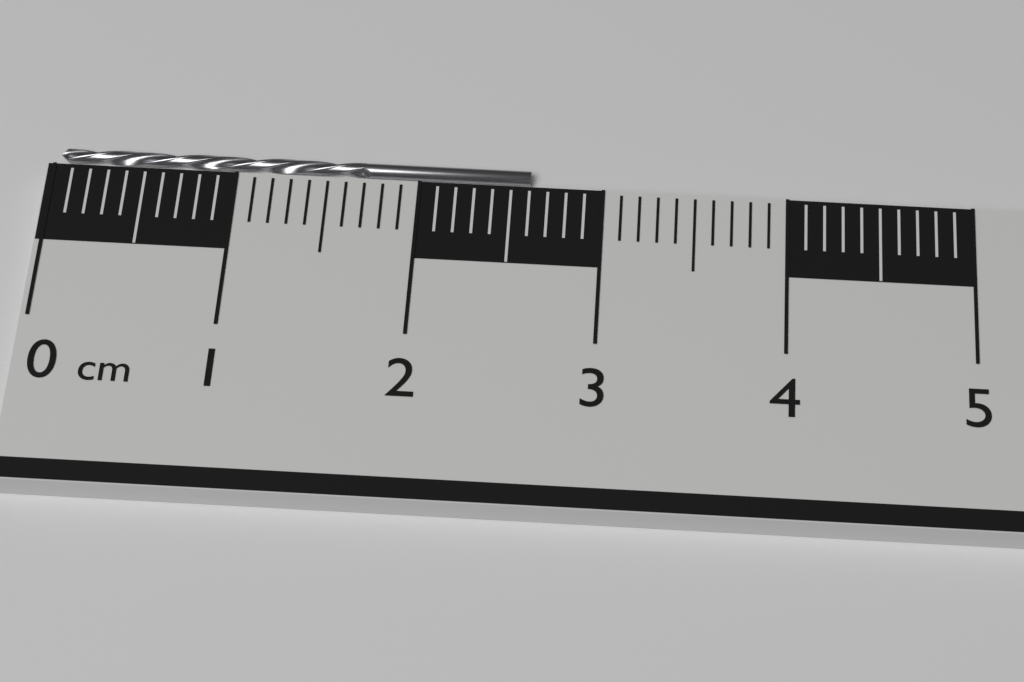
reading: 2.6 cm
